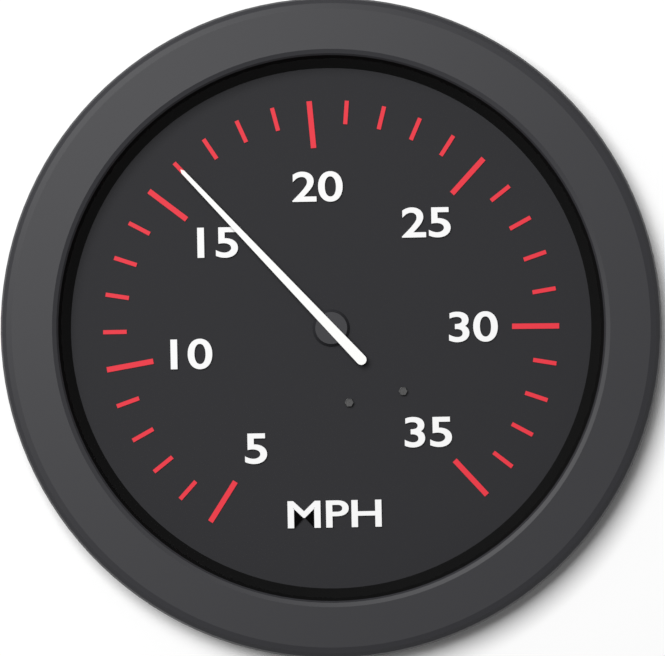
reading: 16 MPH
